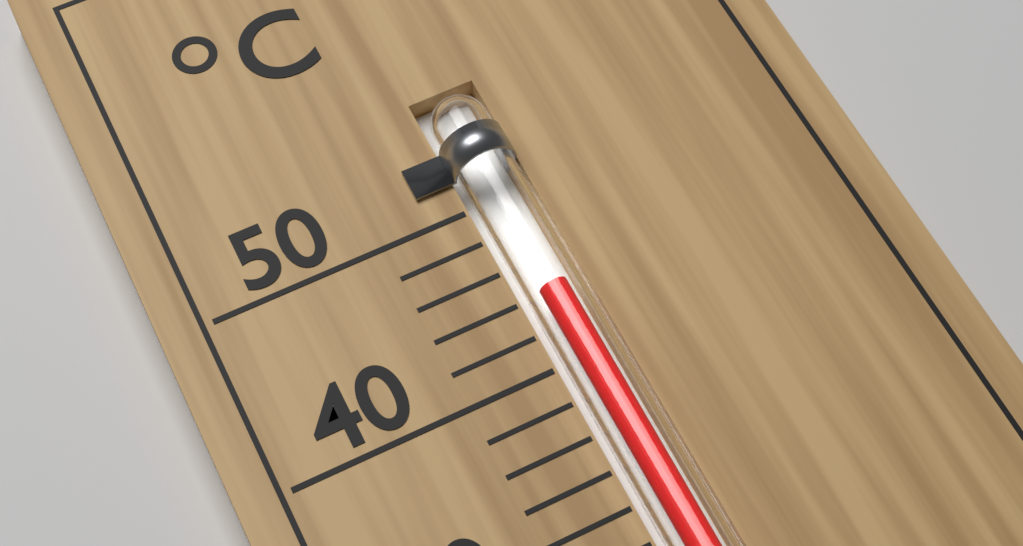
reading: 44 °C
